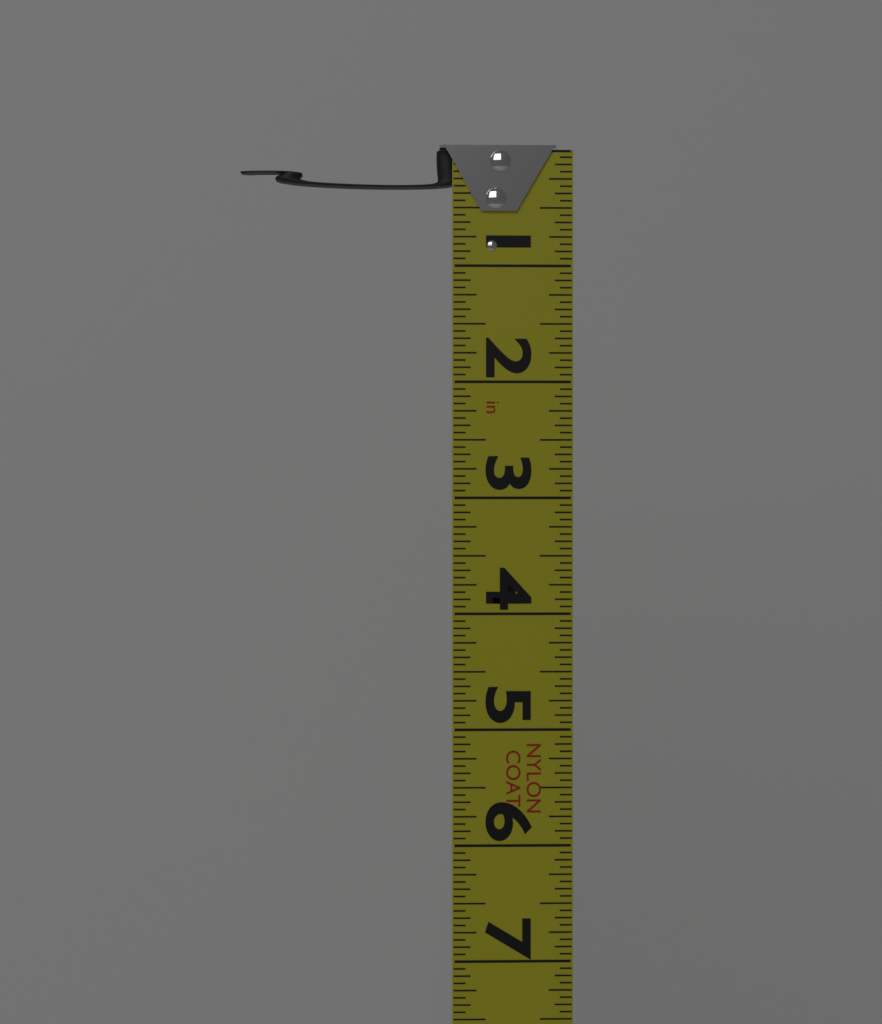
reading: 0.3125 in
